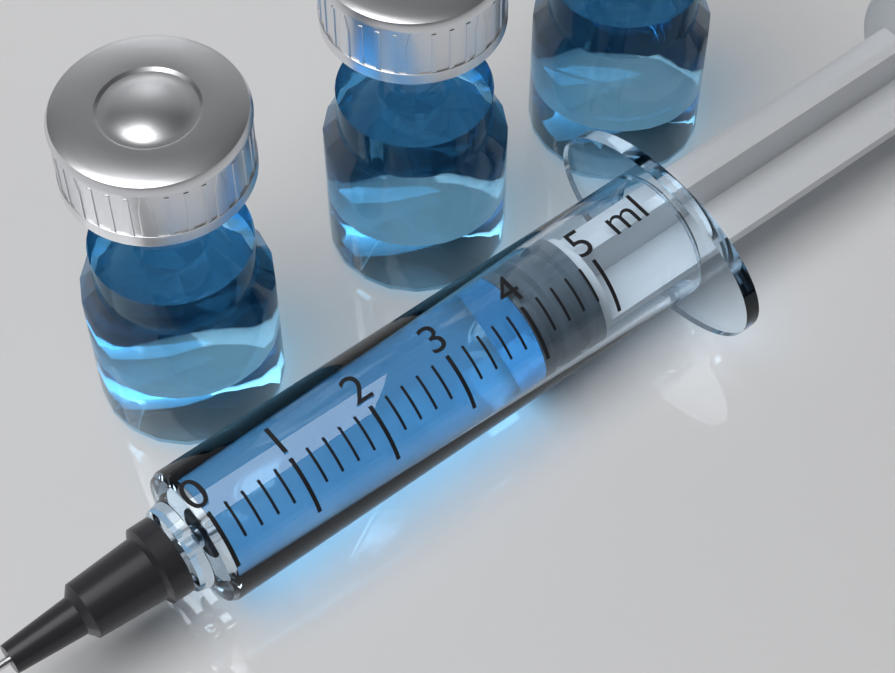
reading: 4.0 ml
